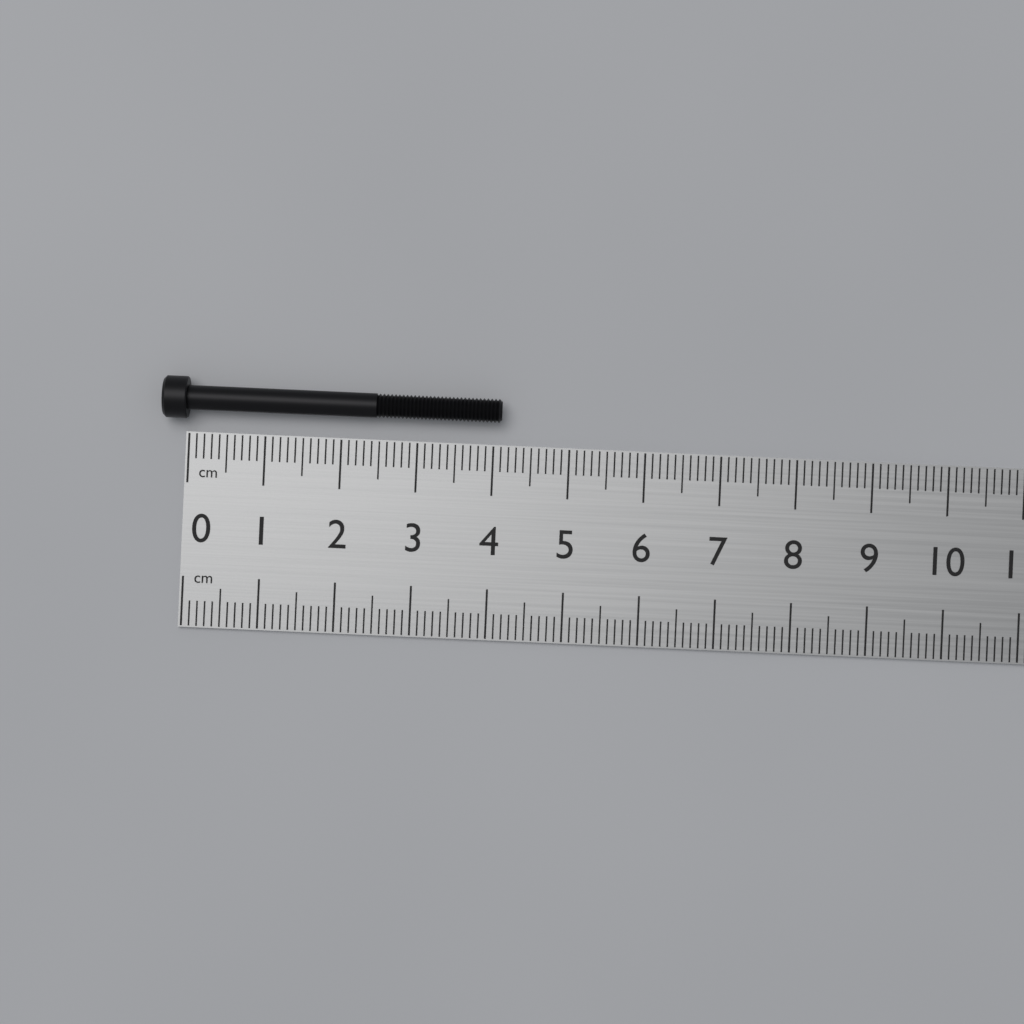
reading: 4.1 cm
